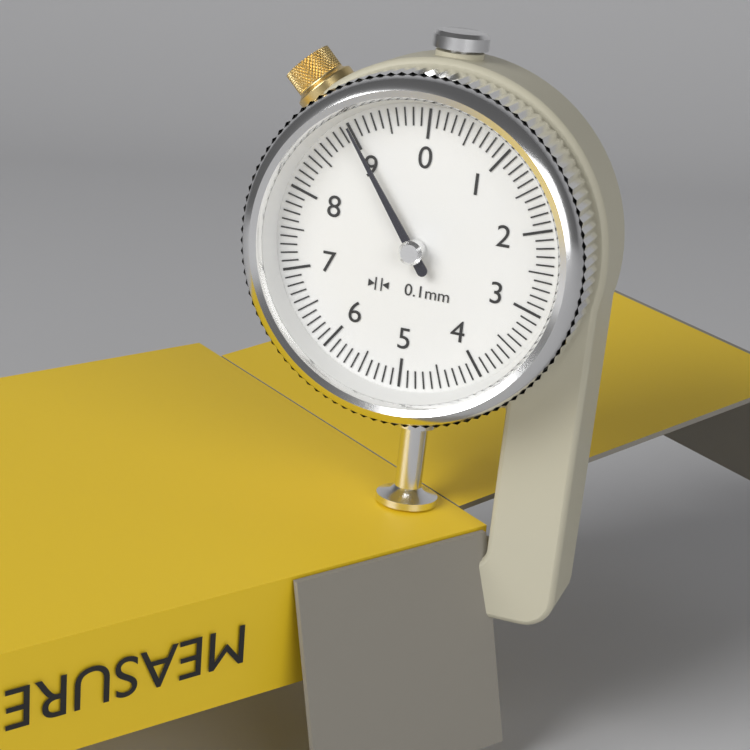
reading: 9.0 mm
